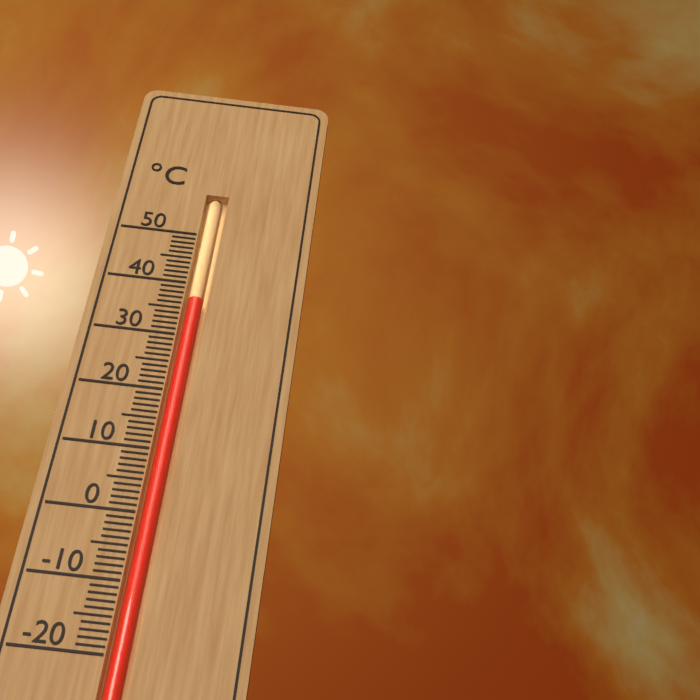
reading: 37 °C
